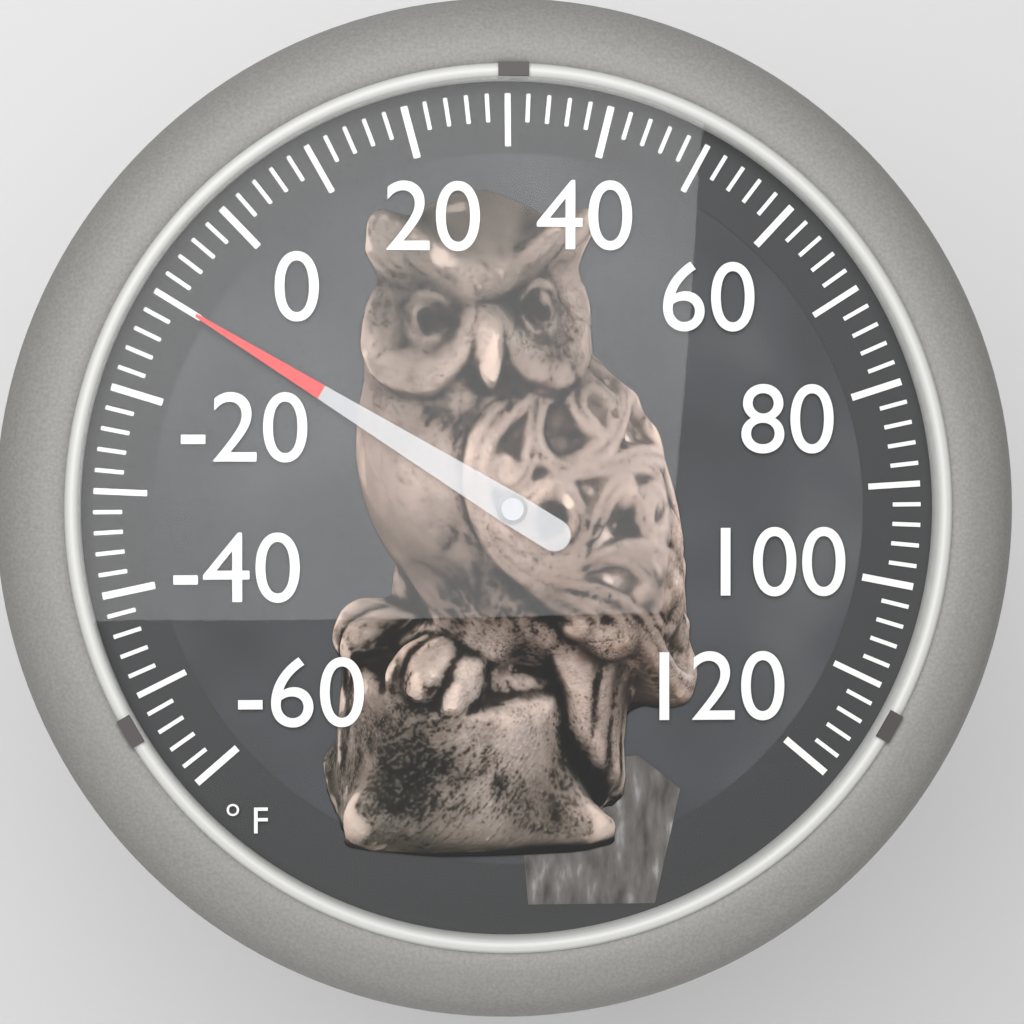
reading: -10 °F
